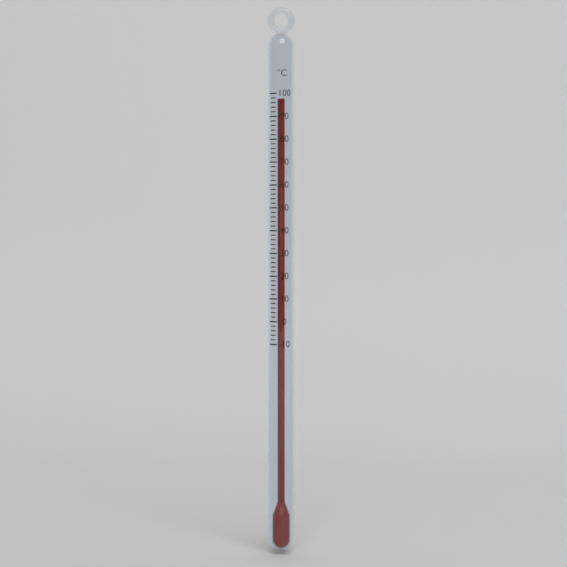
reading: 98 °C
